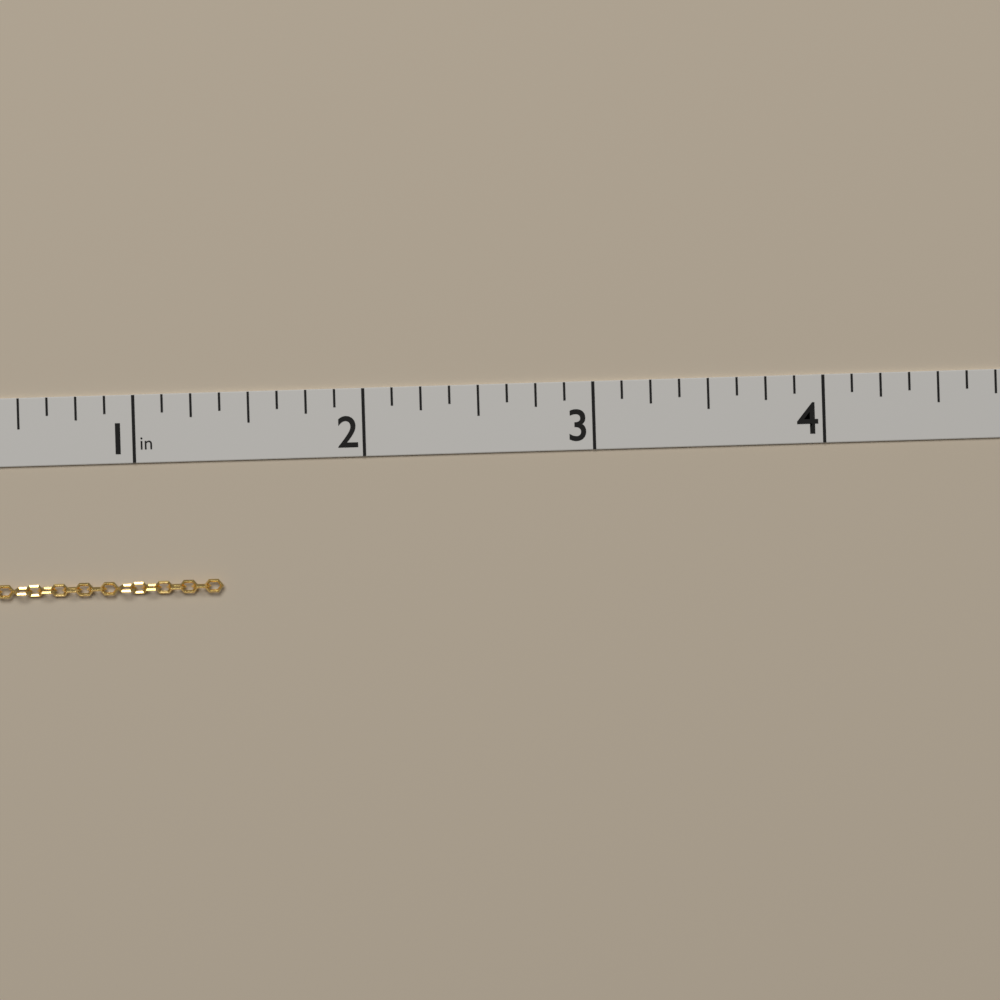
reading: 1.375 in
